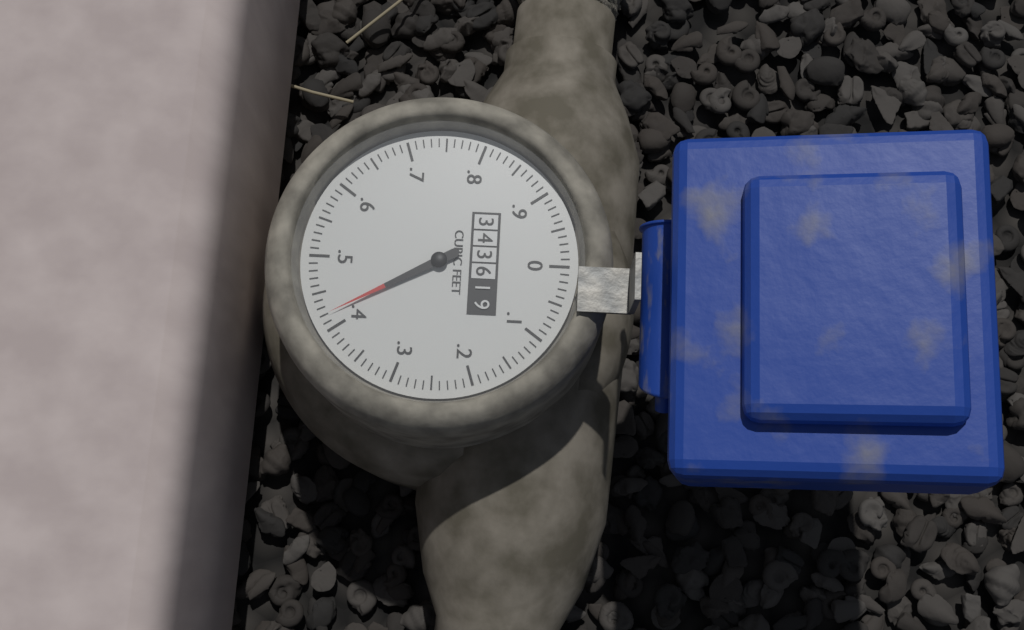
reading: 0.42 cubic feet
